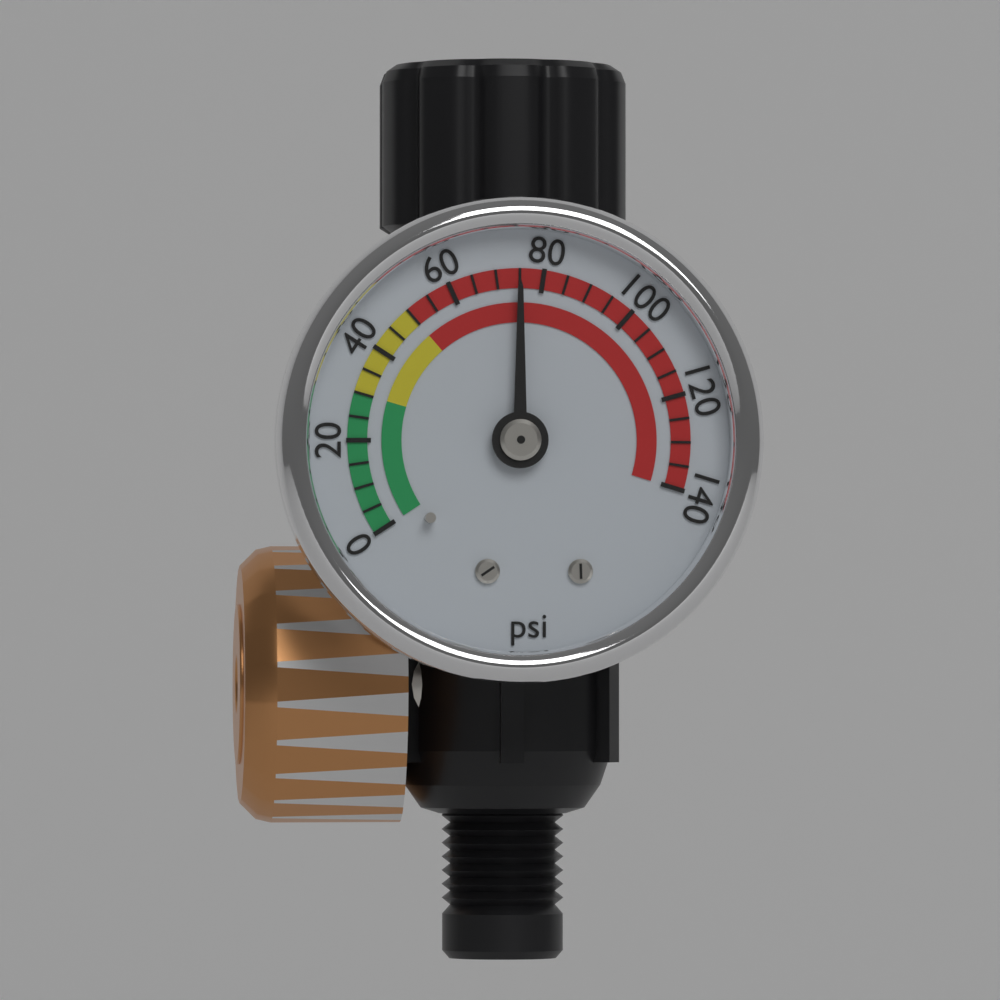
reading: 75 psi
